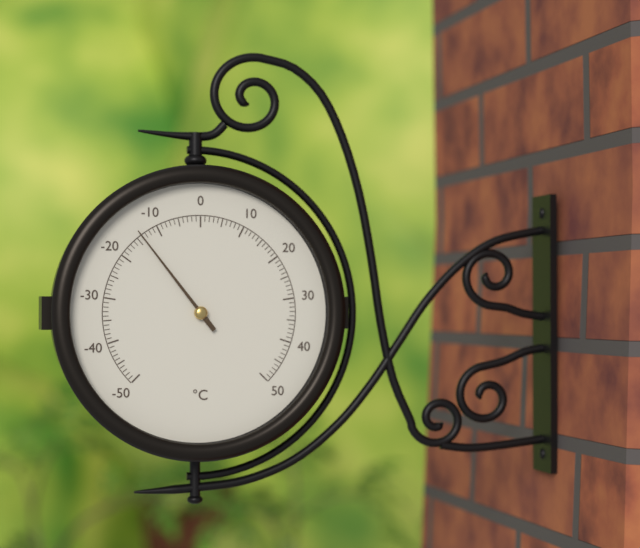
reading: -14 °C
